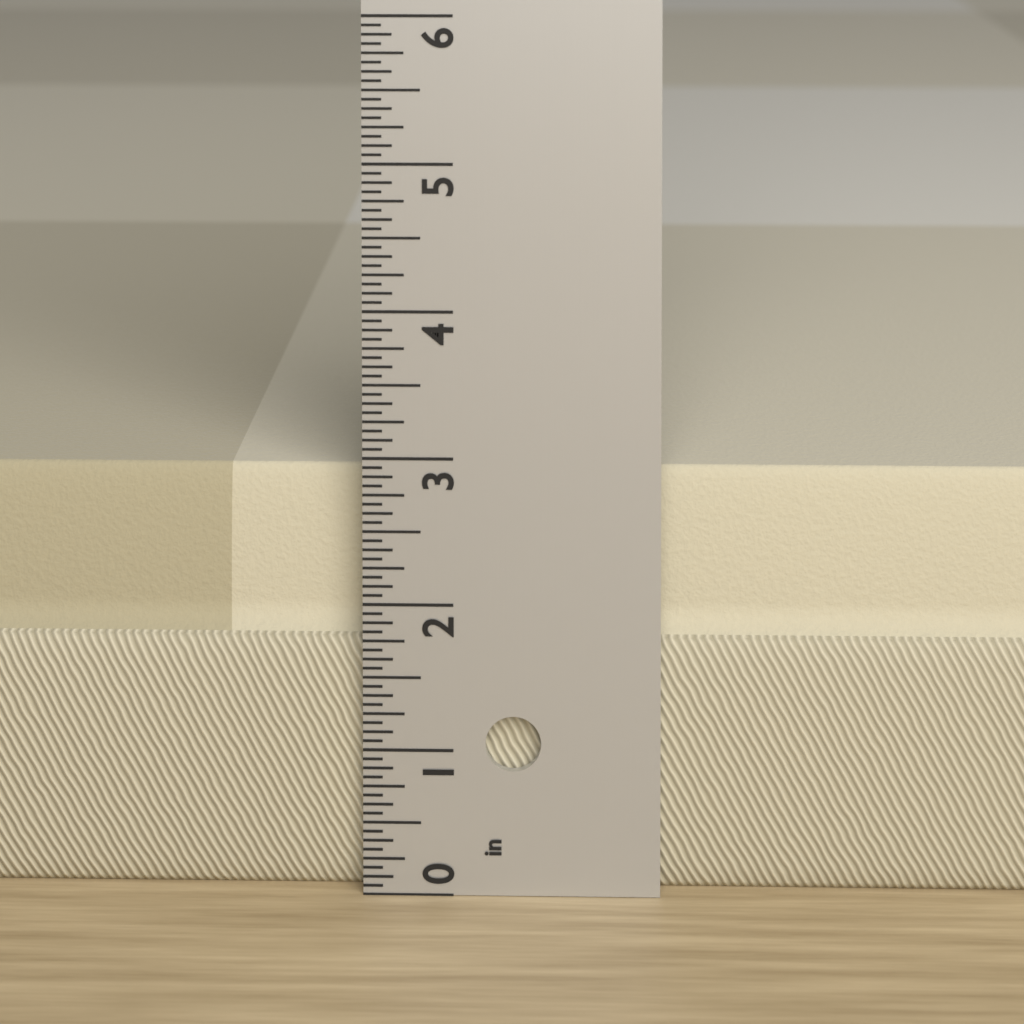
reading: 2.8750 in
